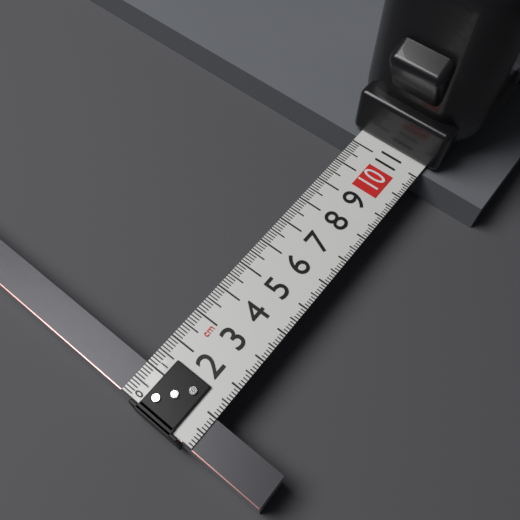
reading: 1.0 cm
